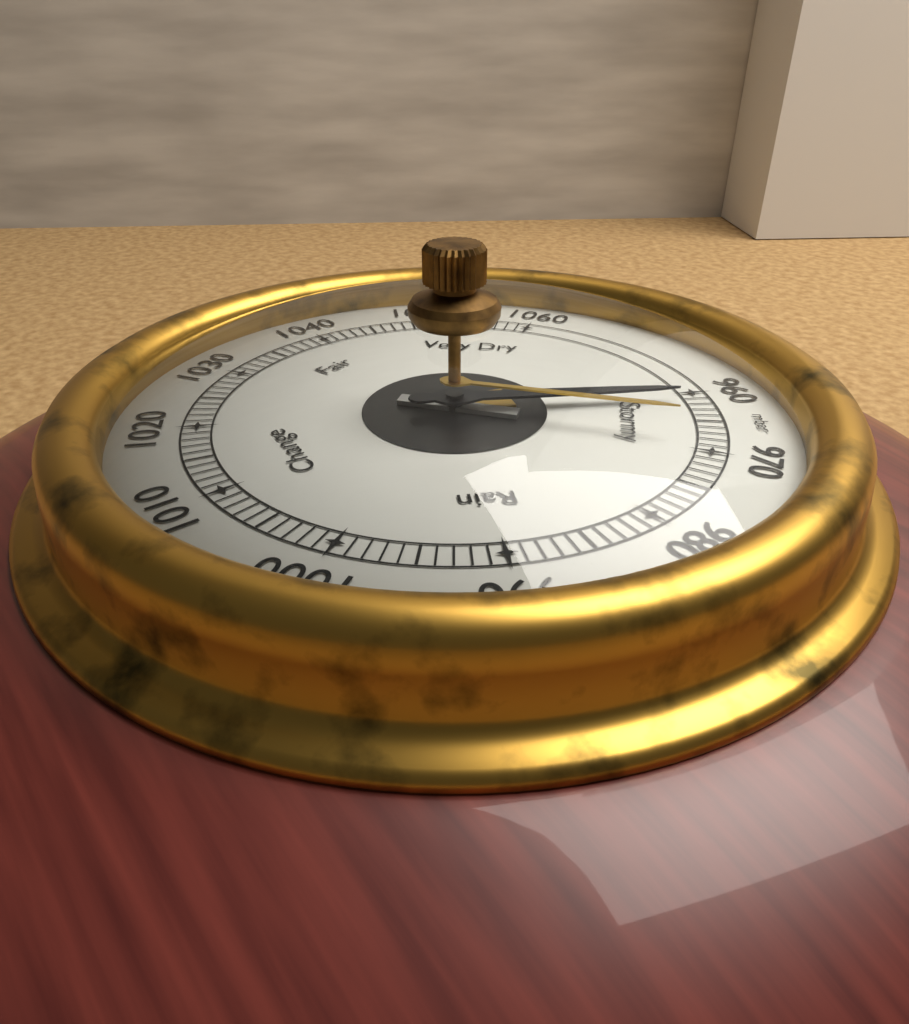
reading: 961 mbar
